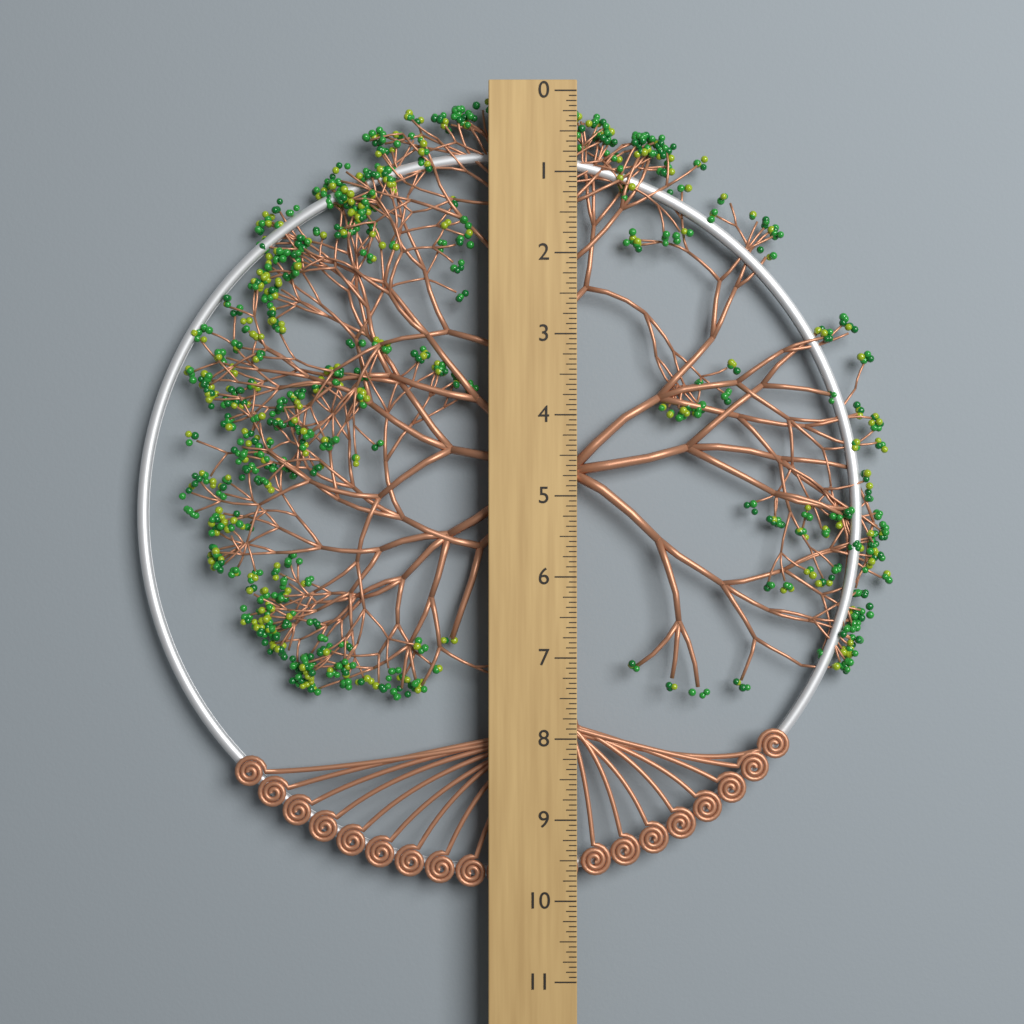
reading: 9.9000 (no unit)
